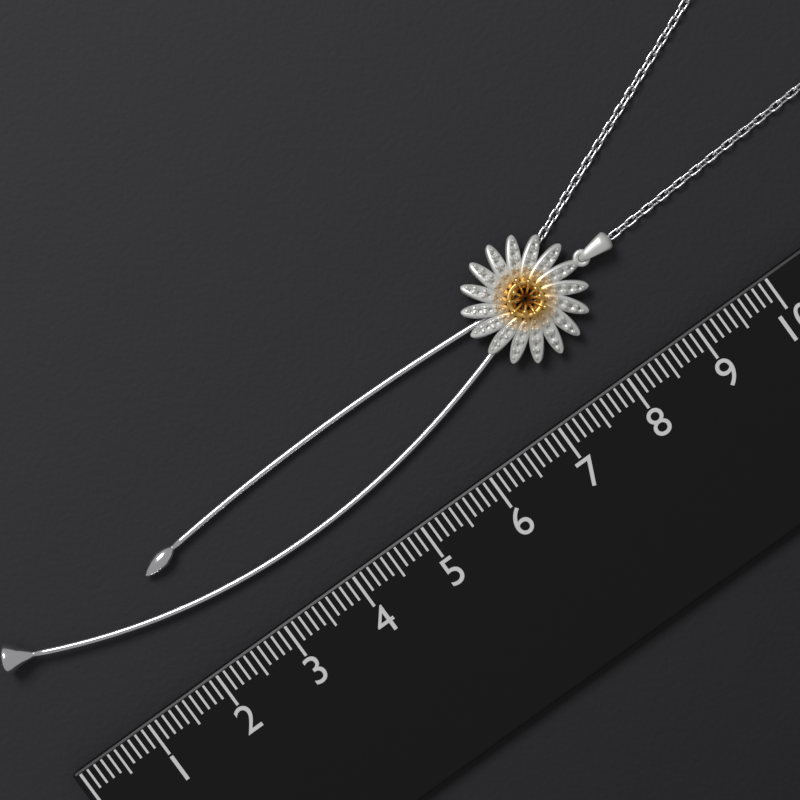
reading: 8.8 (no unit)
